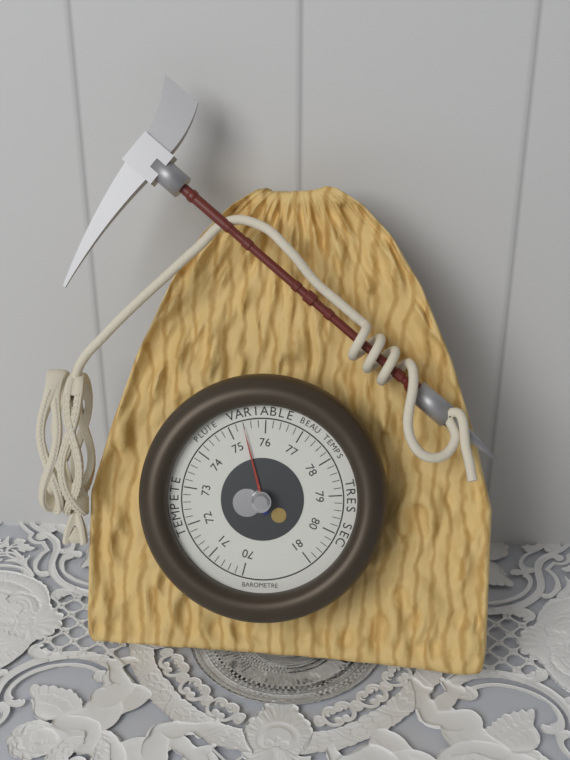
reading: 75.4 (no unit)
